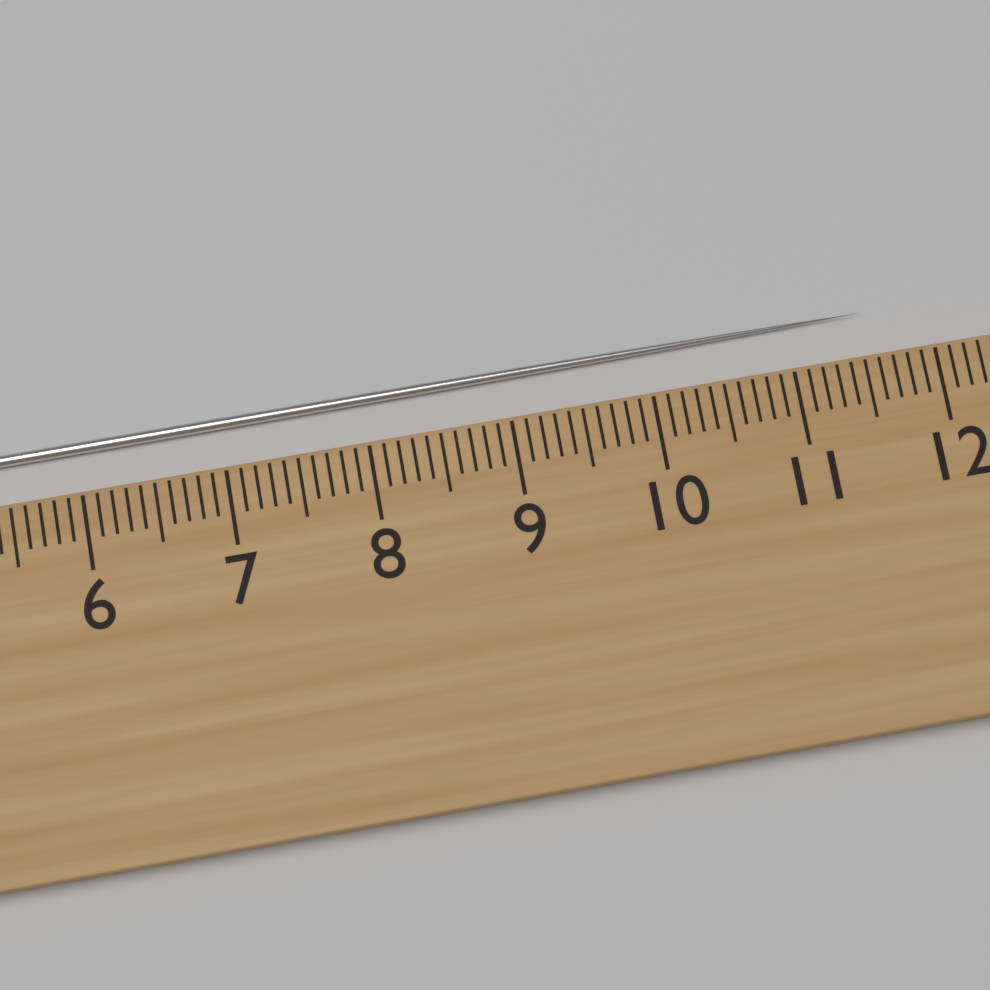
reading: 11.6 cm
